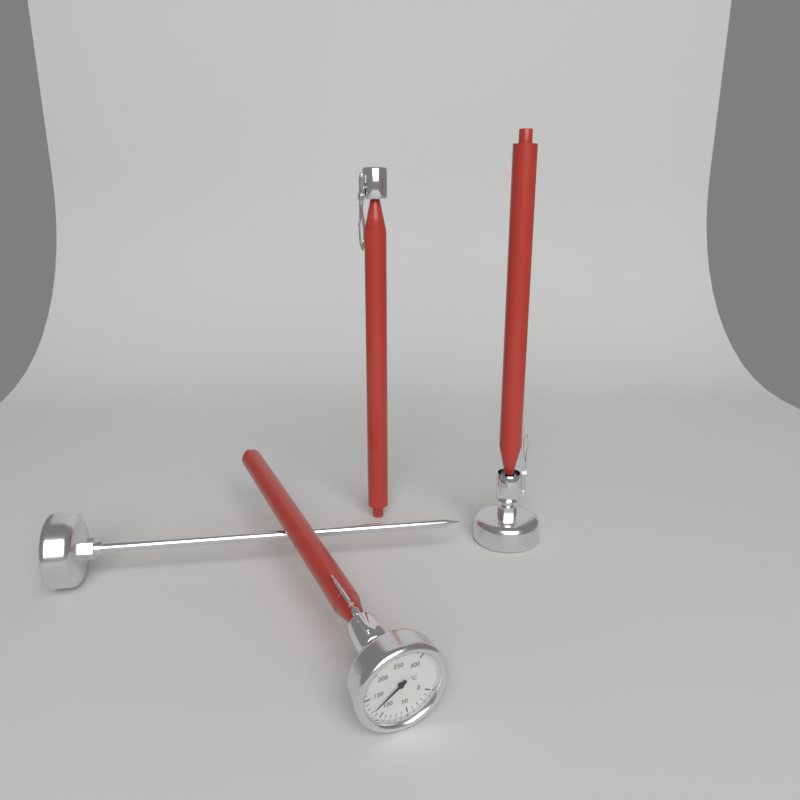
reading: 120 °C
